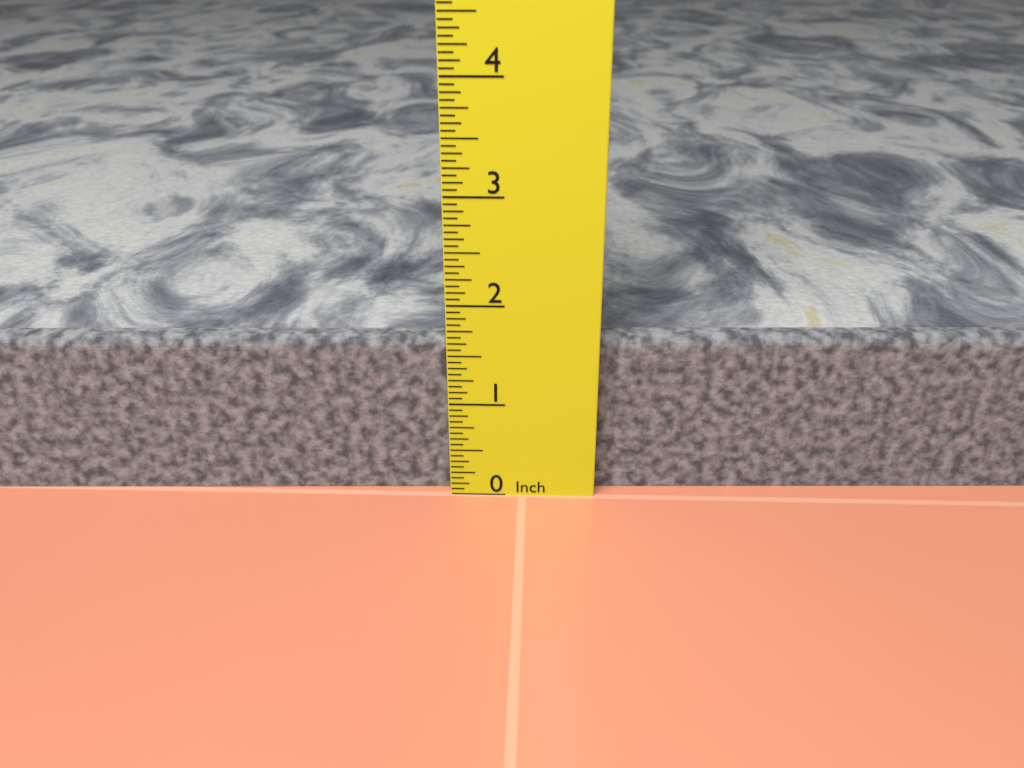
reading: 1.6250 in
